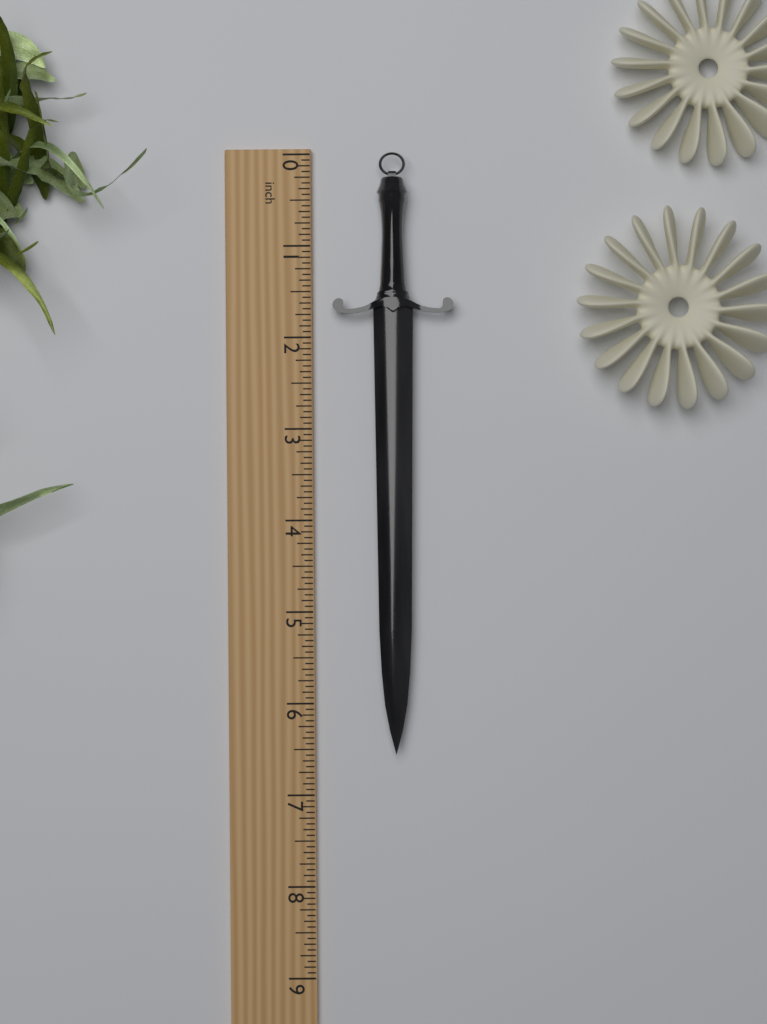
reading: 6.5625 inch
